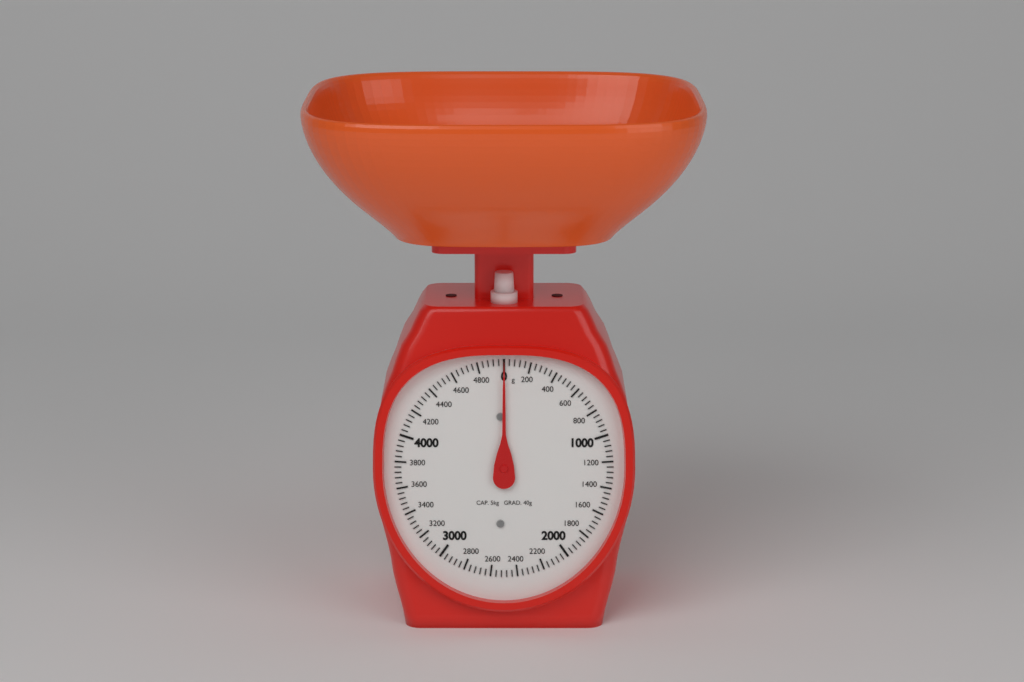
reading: 0 g
